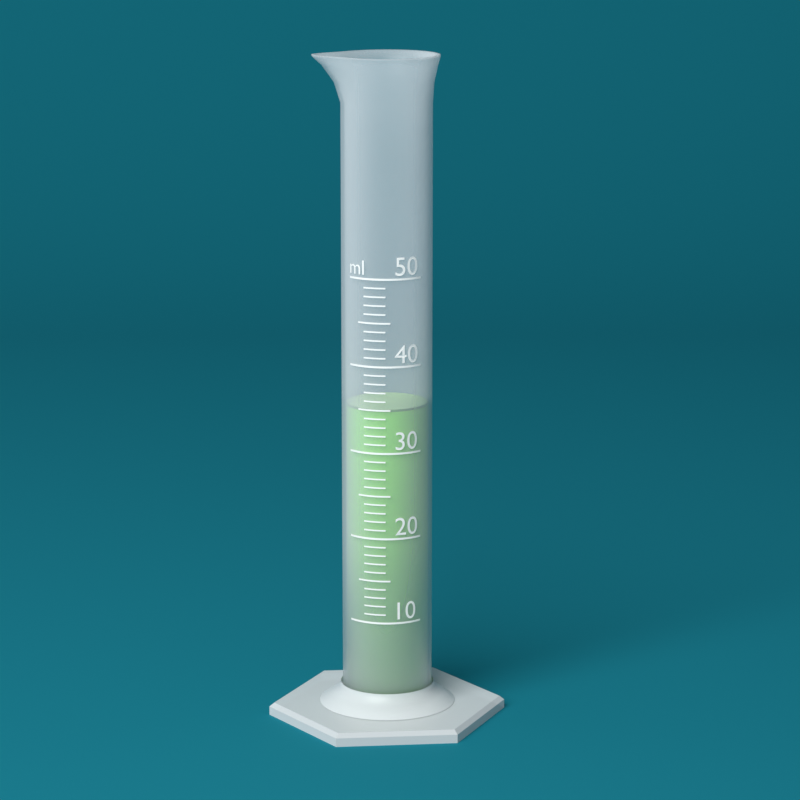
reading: 35 ml
